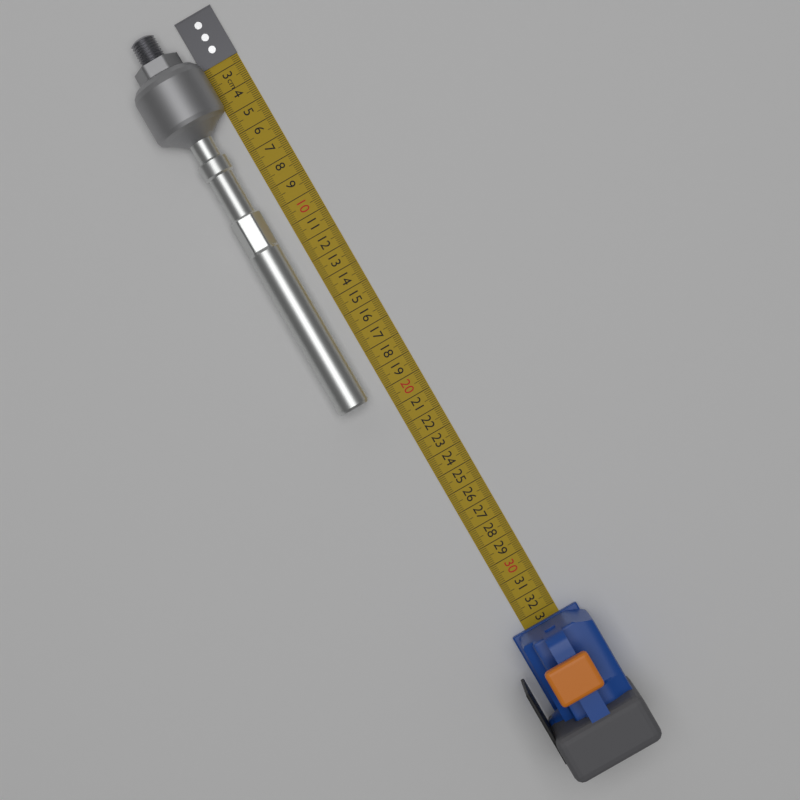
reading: 20.1 cm
